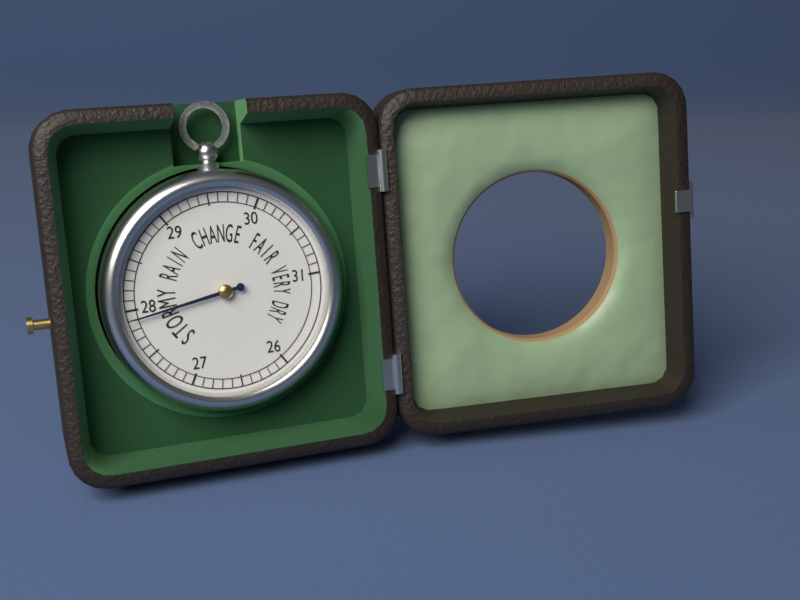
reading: 27.9 (no unit)
